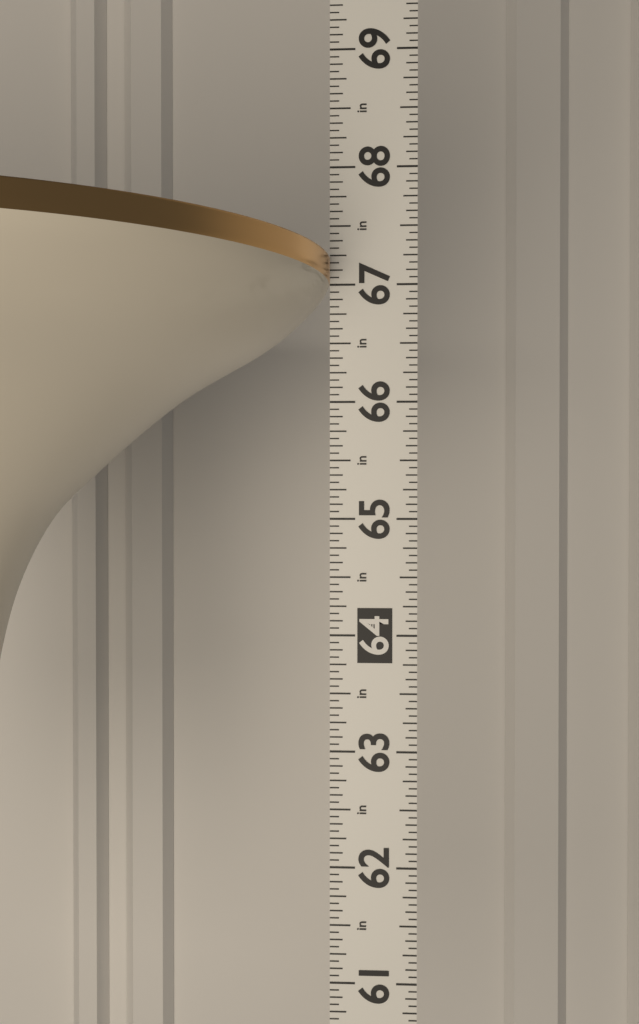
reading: 67.2500 in
